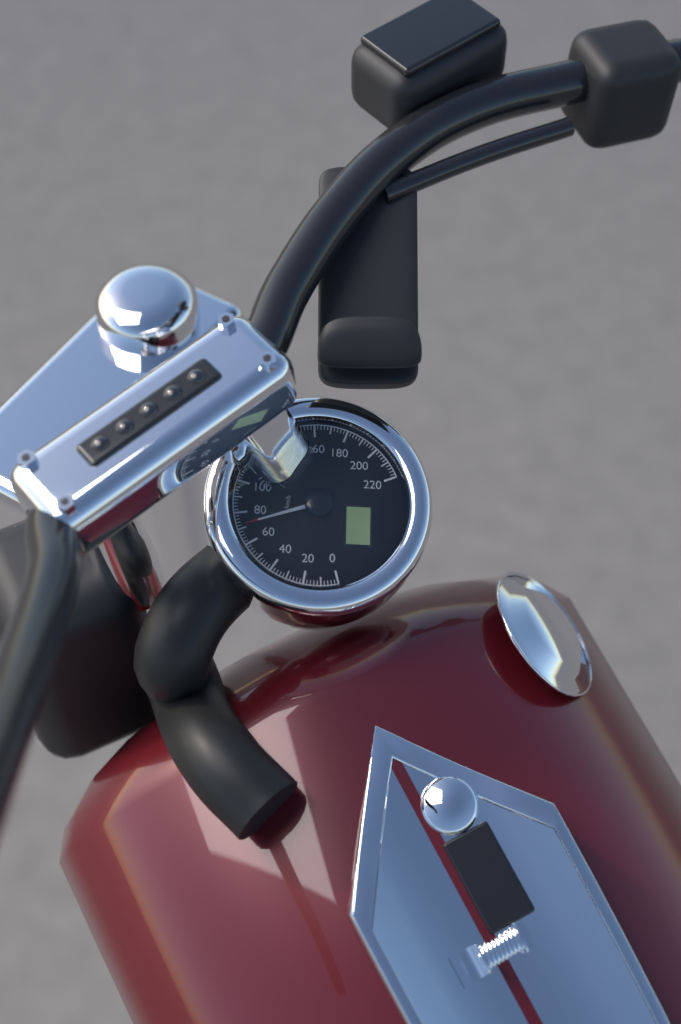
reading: 72 km/h
